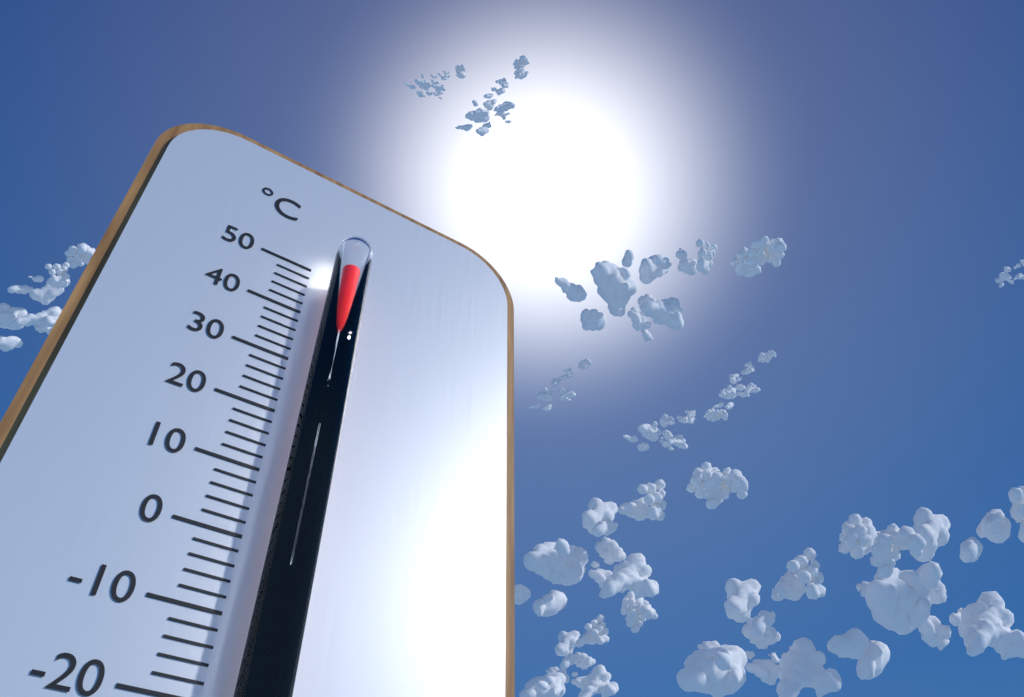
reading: 49 °C
